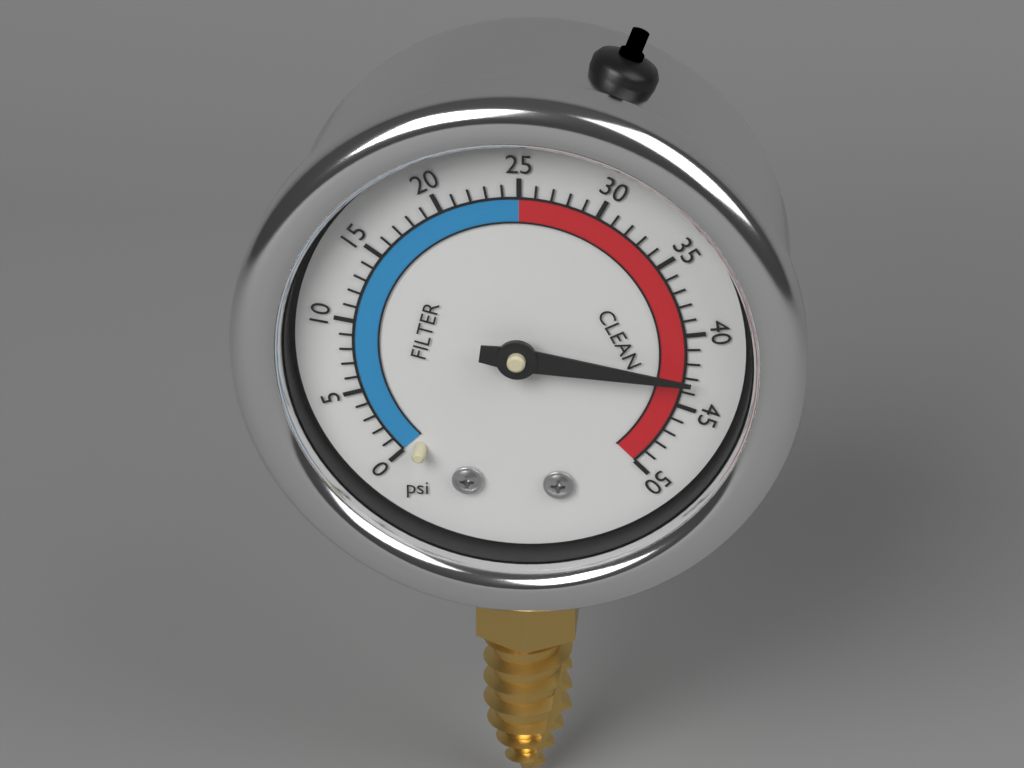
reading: 43 psi
